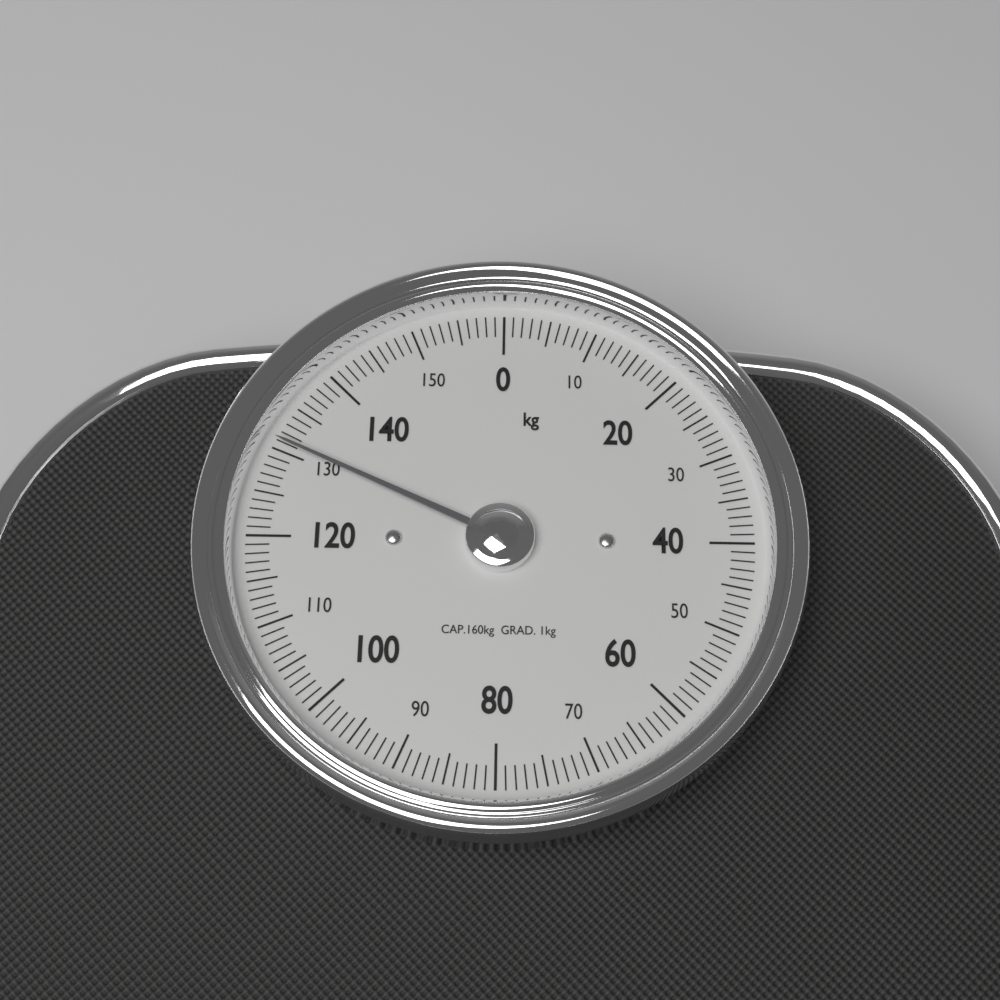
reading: 131 kg
